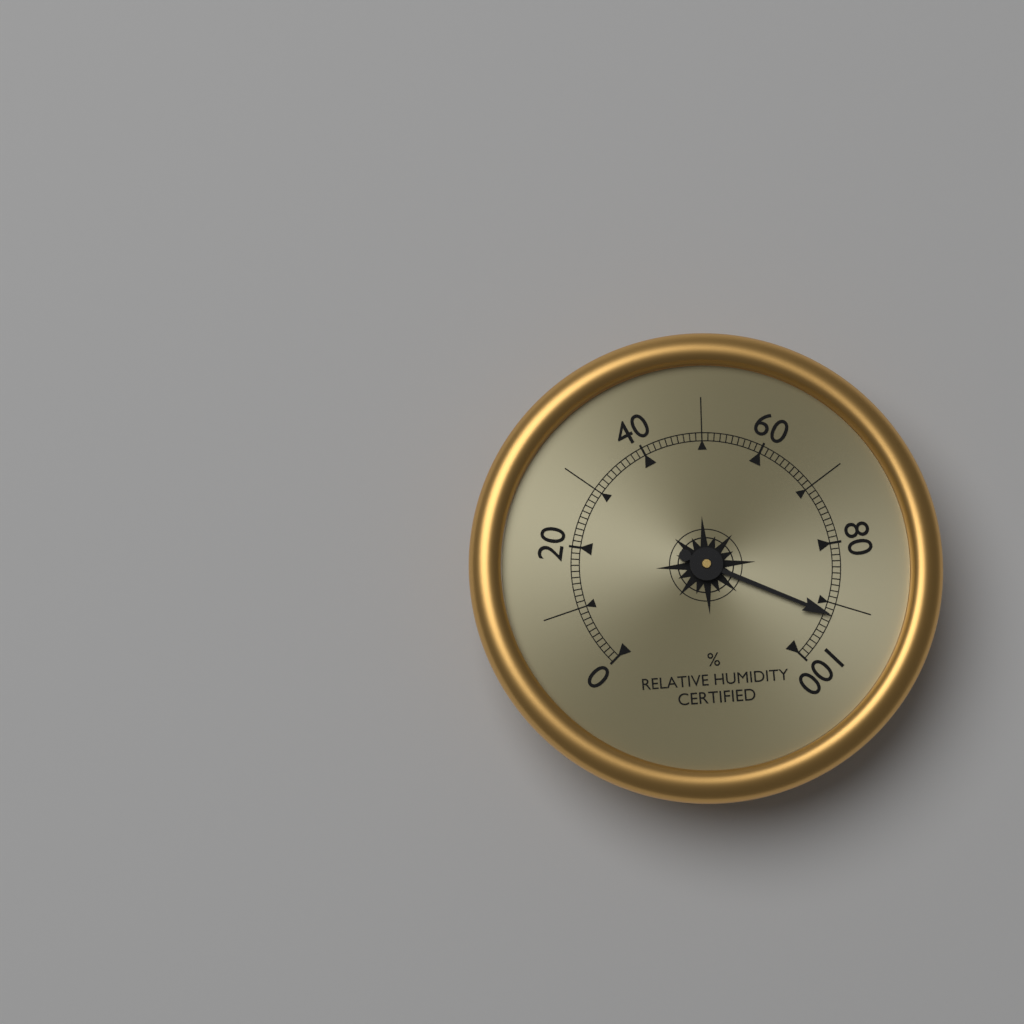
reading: 92 %
